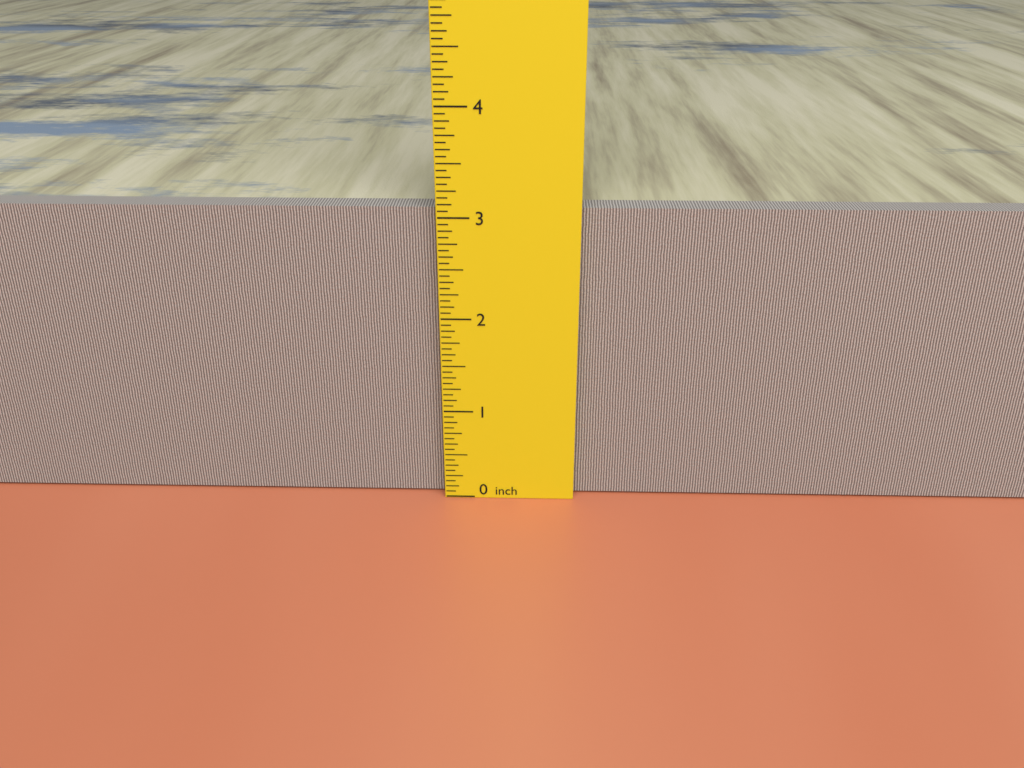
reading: 3.0625 inch
